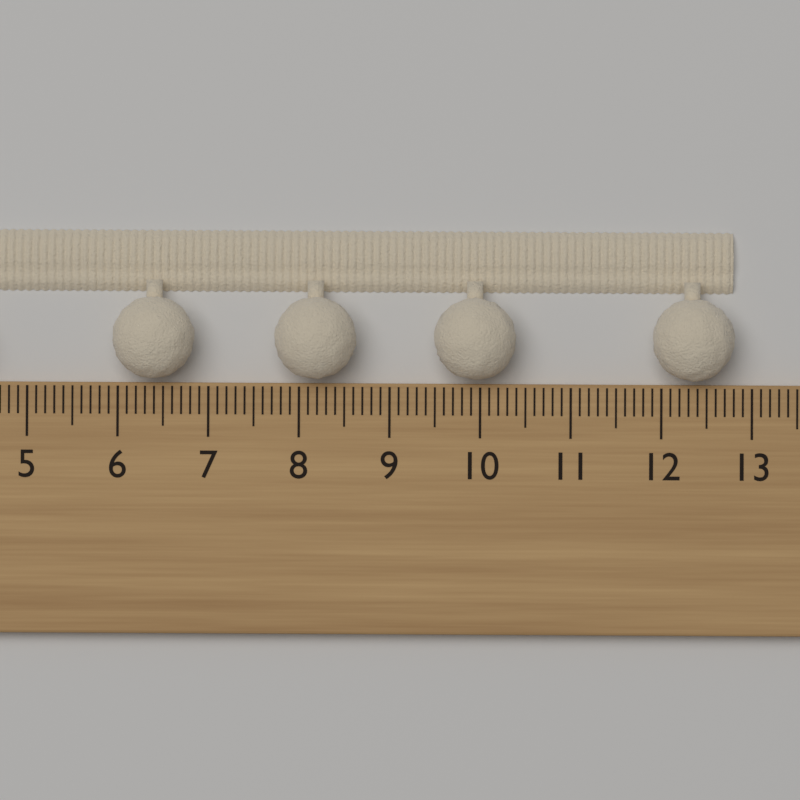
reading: 12.8 cm
